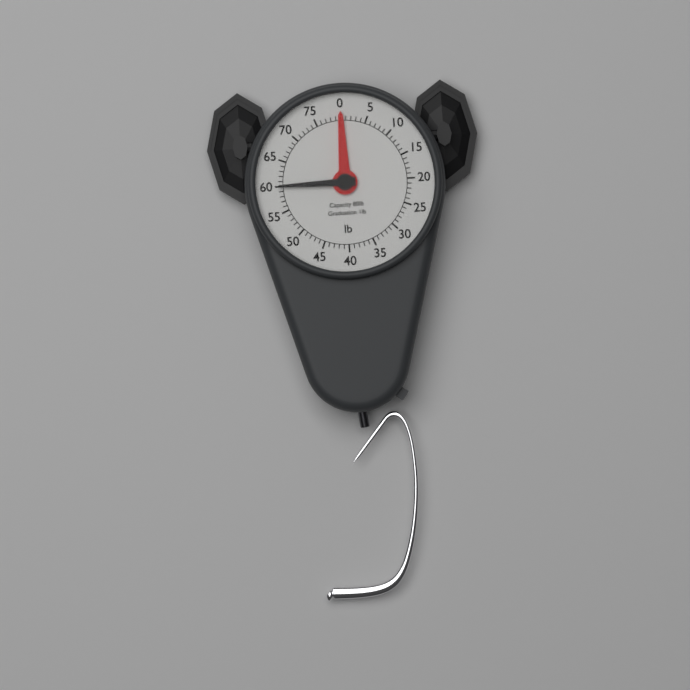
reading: 60 lb
